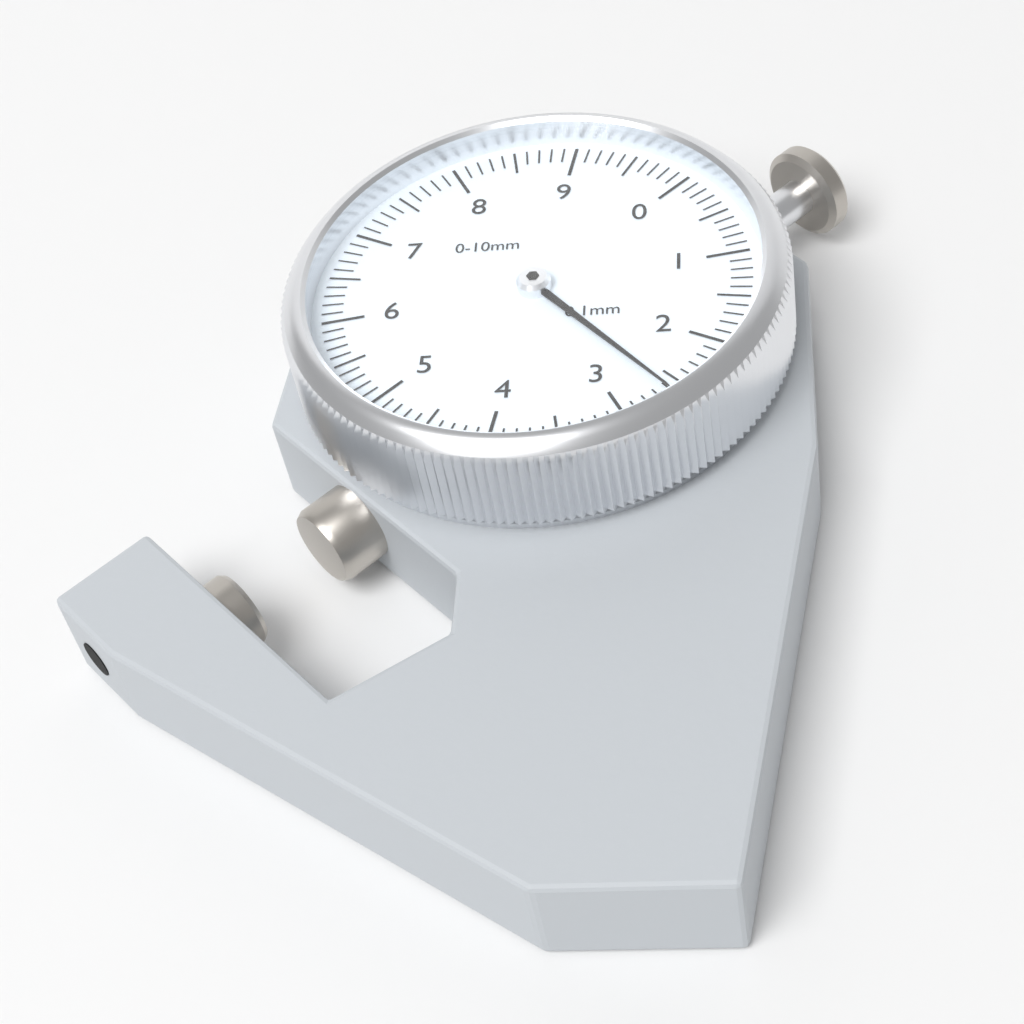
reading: 2.6 mm
